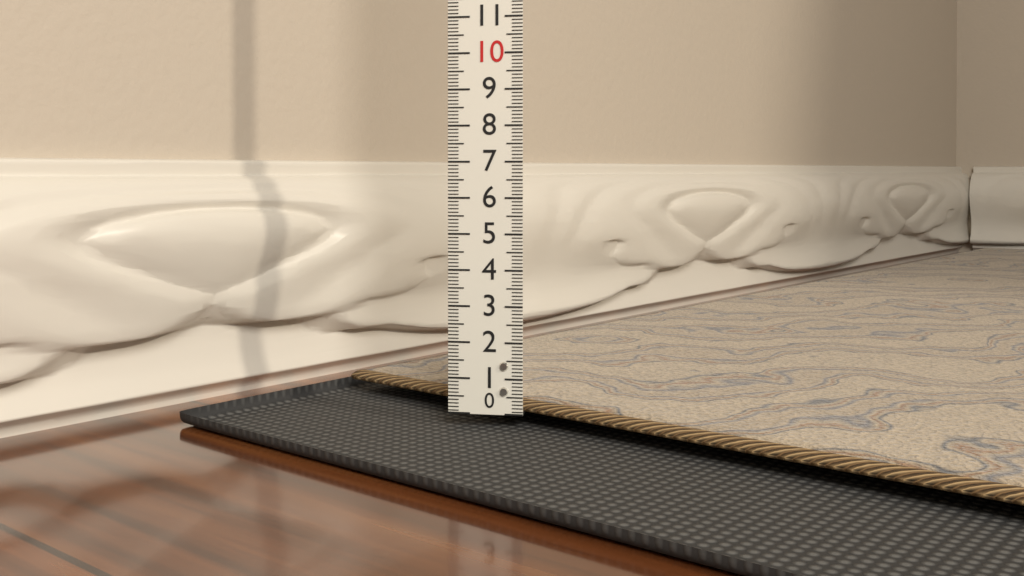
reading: 0.3 (no unit)
